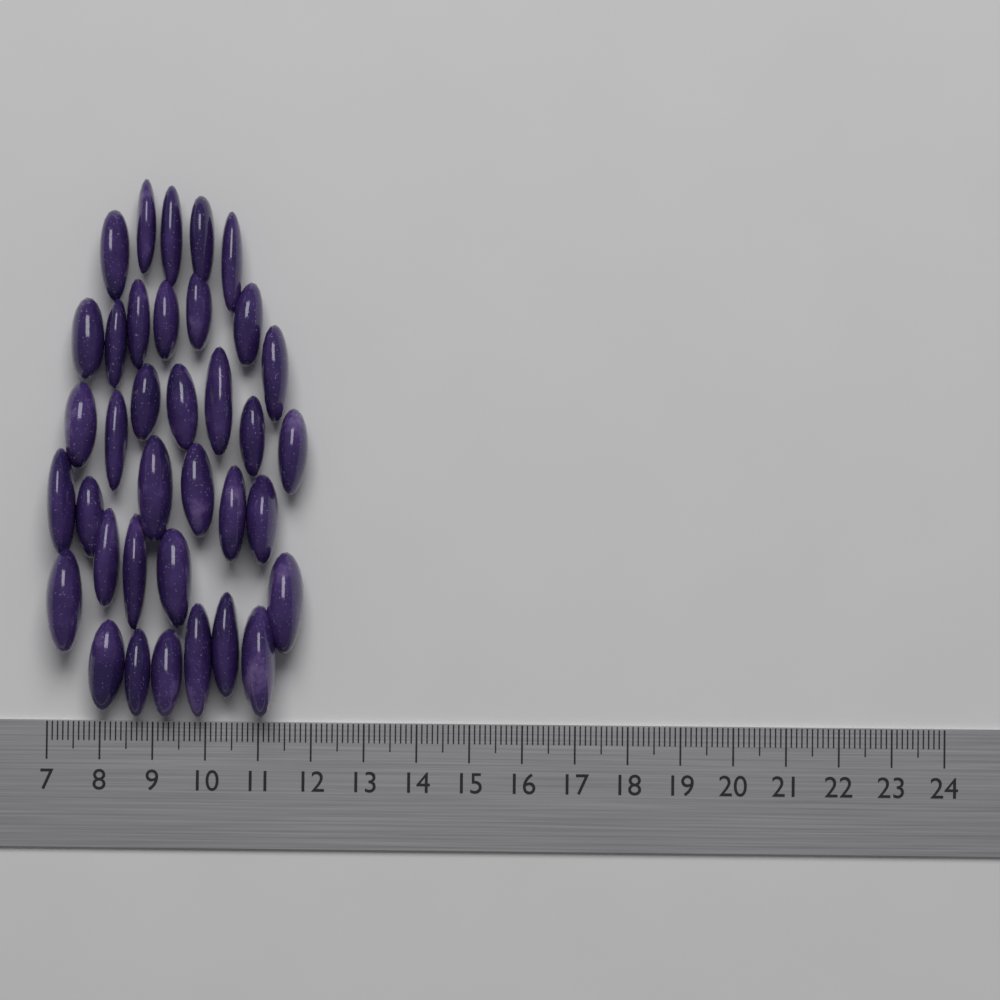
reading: 11.9 (no unit)
